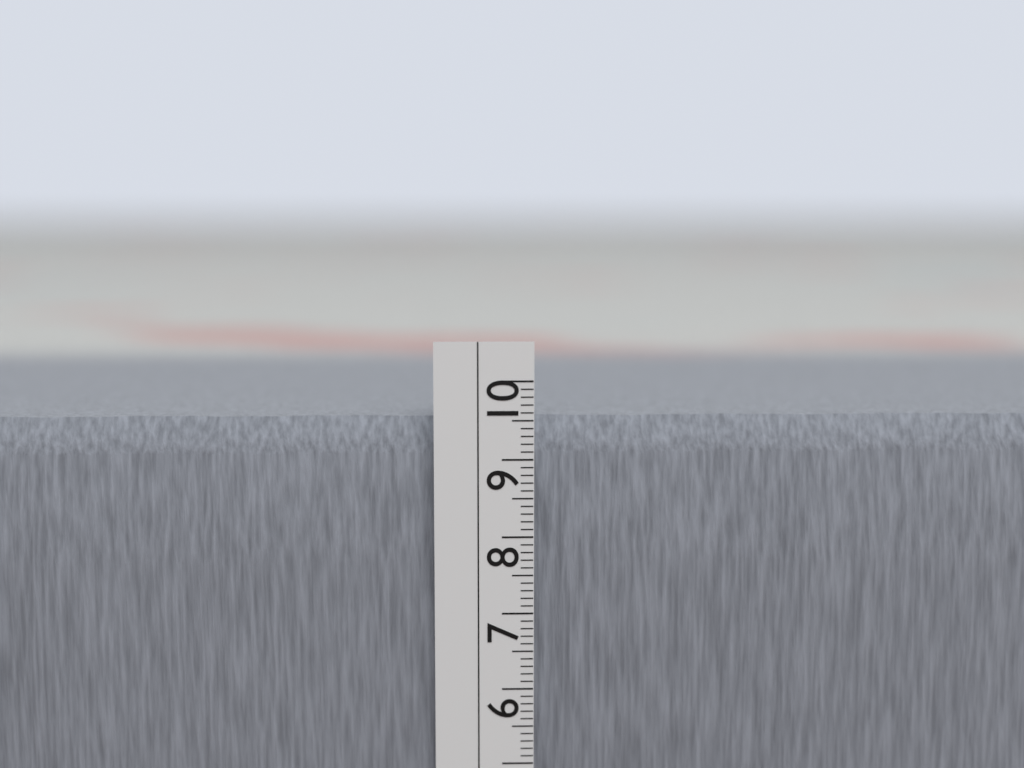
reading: 9.5 cm
